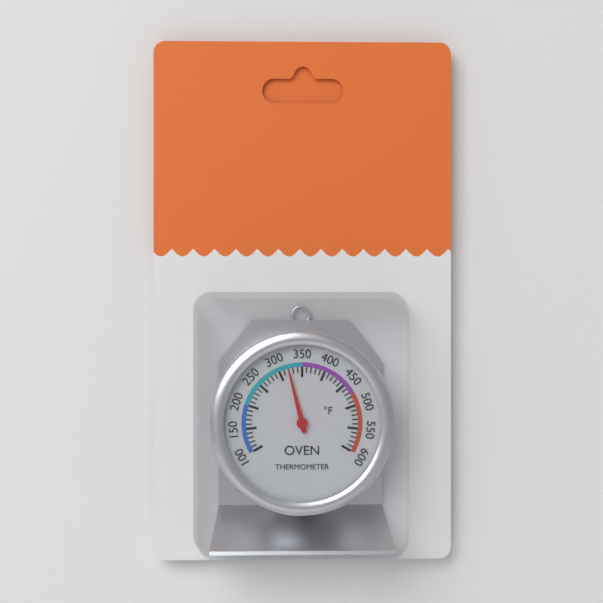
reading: 320 °F
